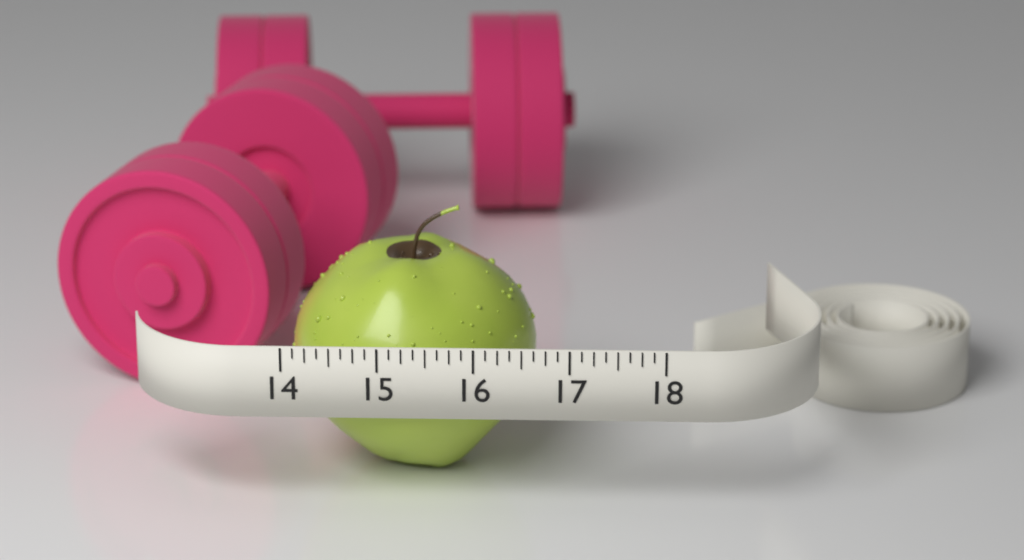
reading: 16.625 (no unit)
